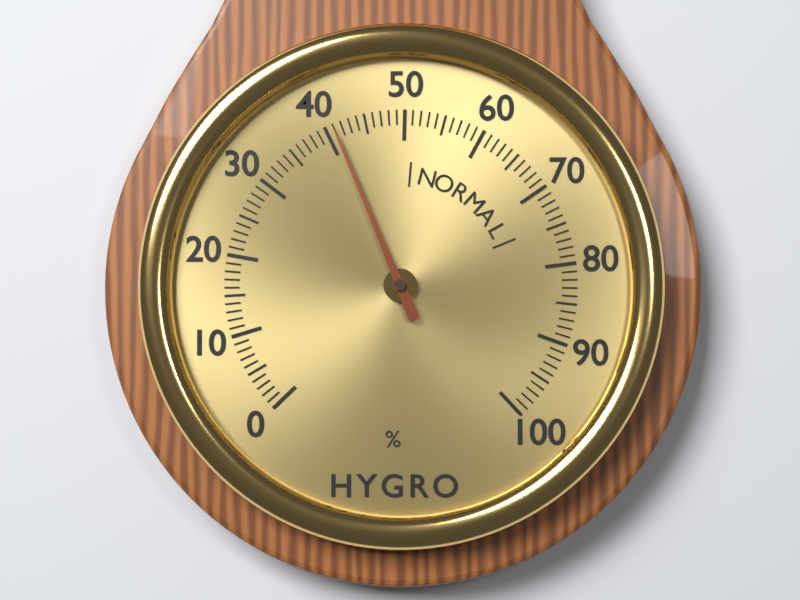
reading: 41 %
